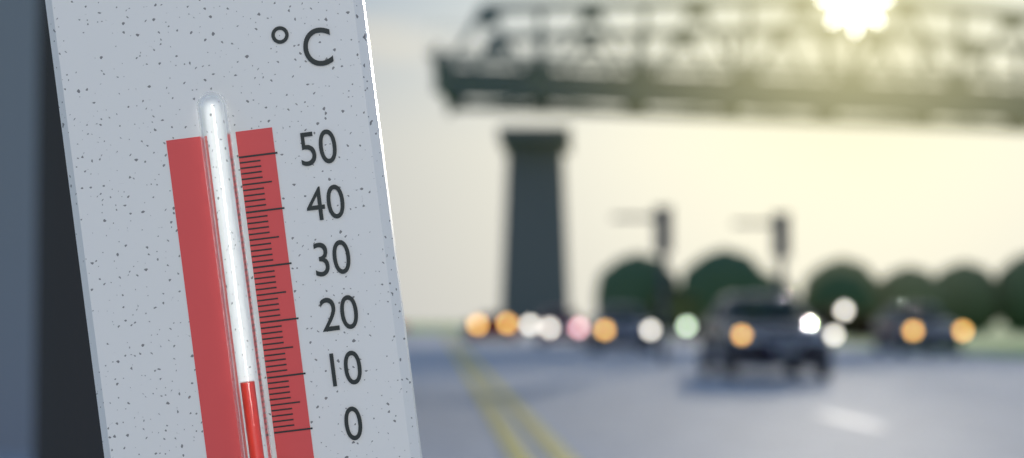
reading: 10 °C
